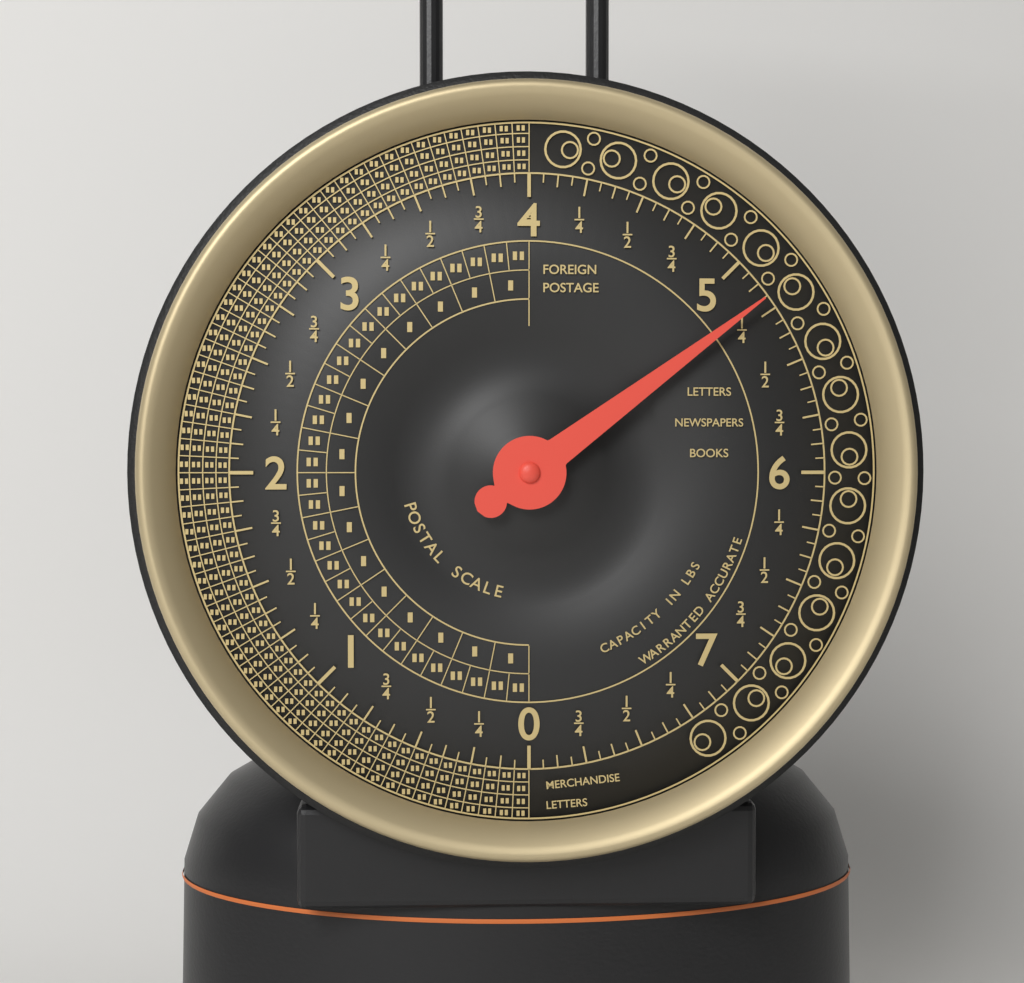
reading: 5.1875 lbs
